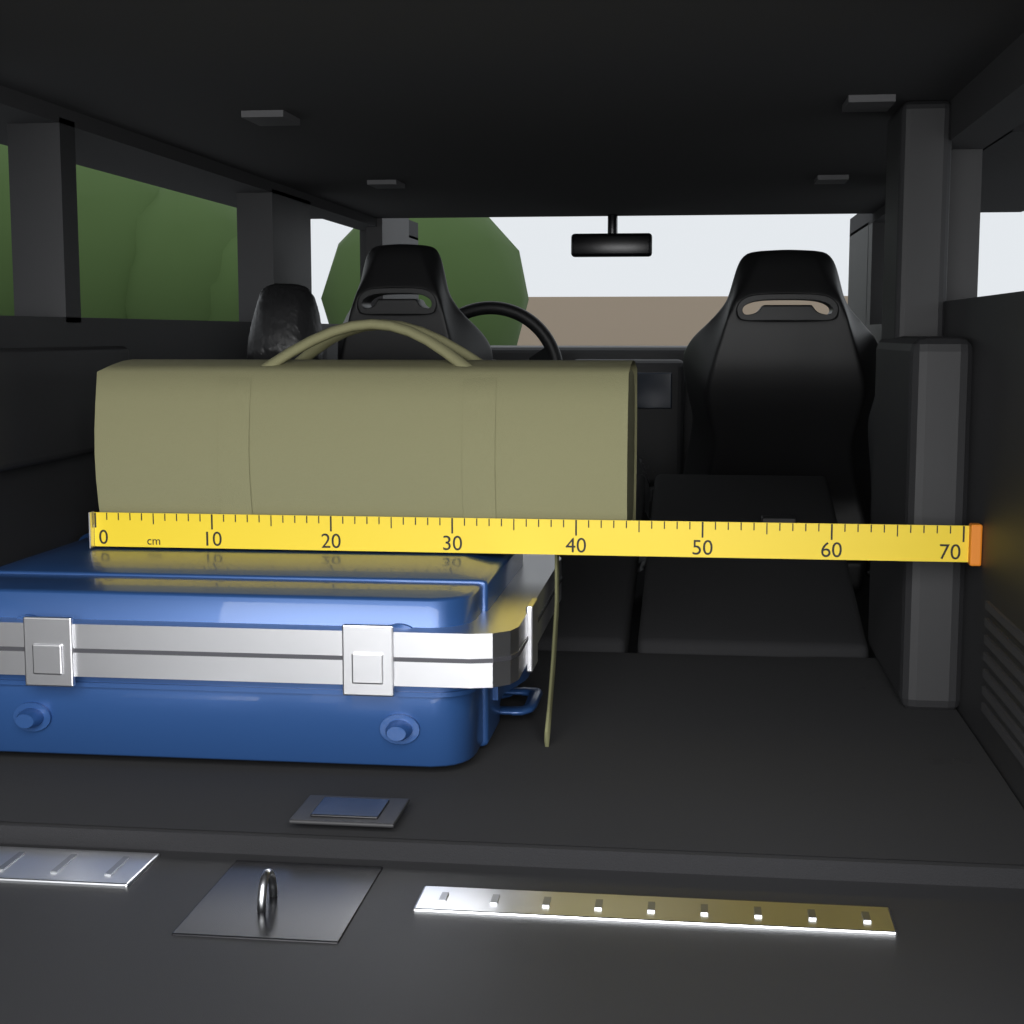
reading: 44 cm
